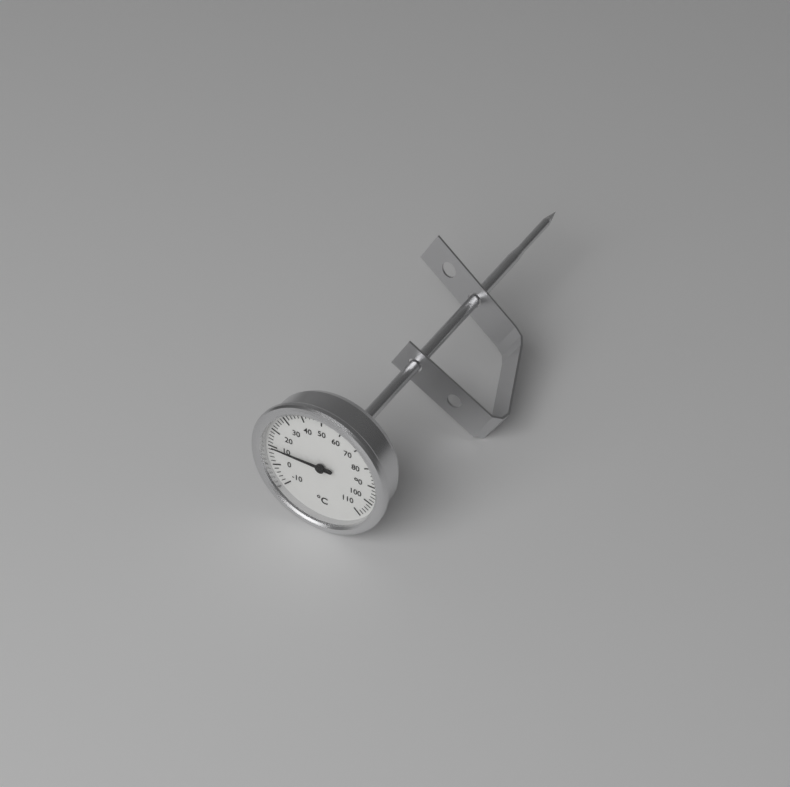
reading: 10 °C
